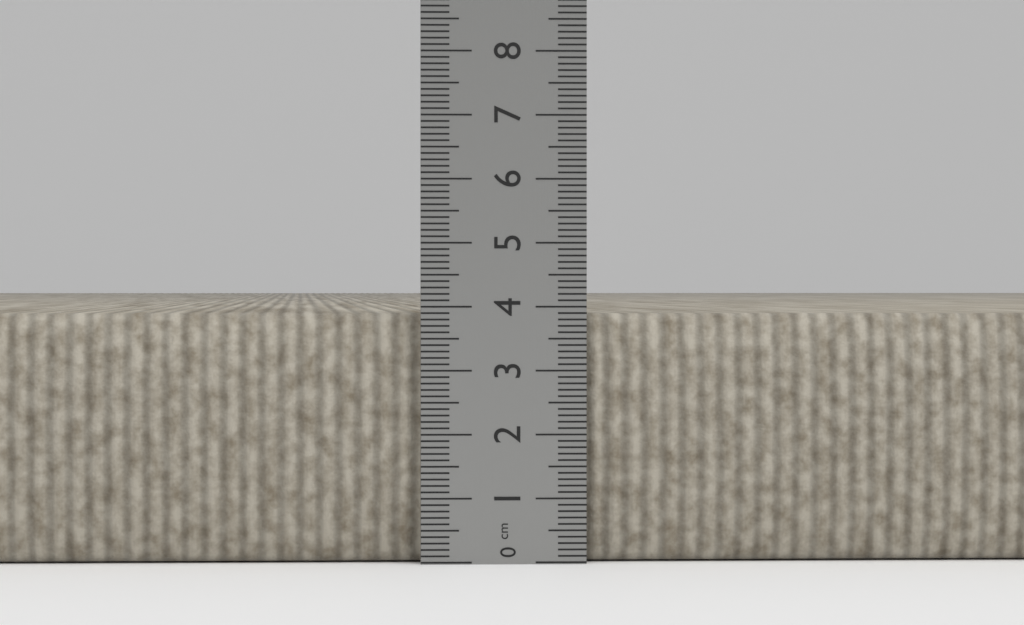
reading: 3.9 cm
